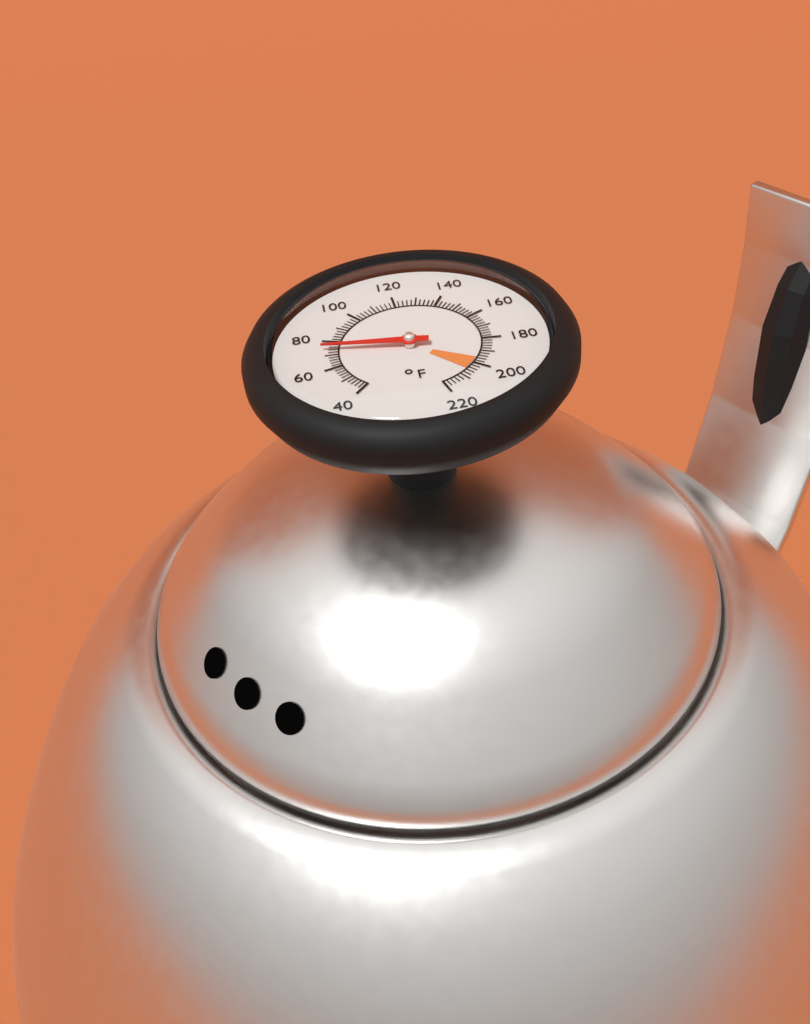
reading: 74 °F
